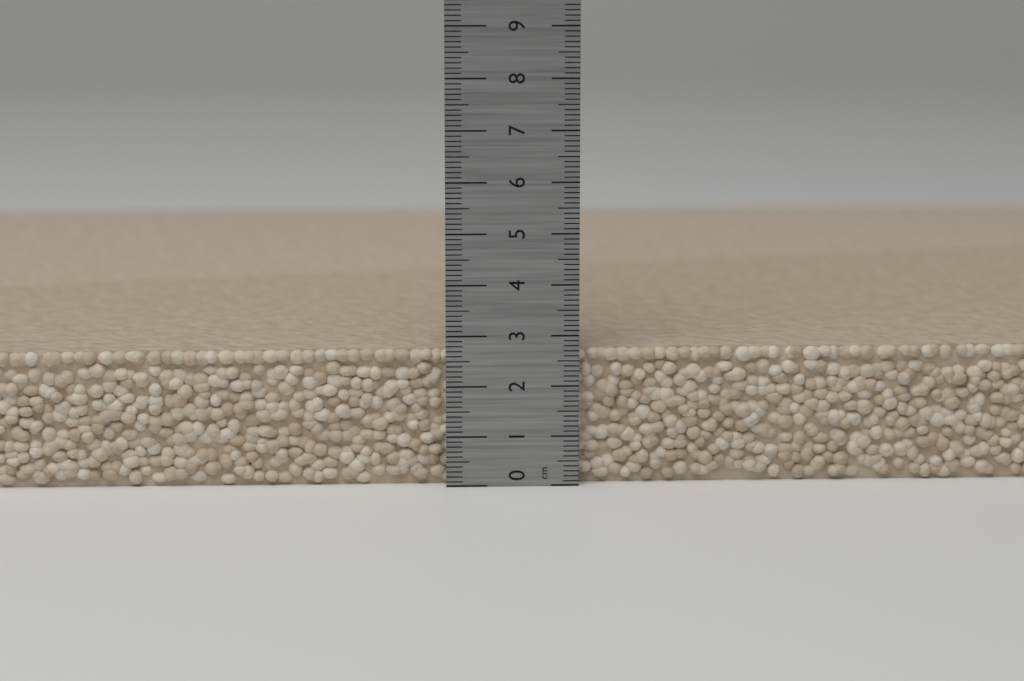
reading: 2.7 cm
